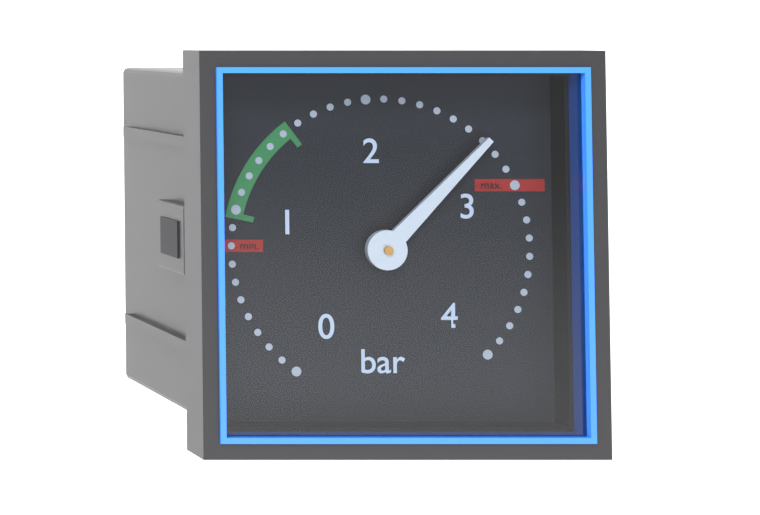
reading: 2.7 bar
